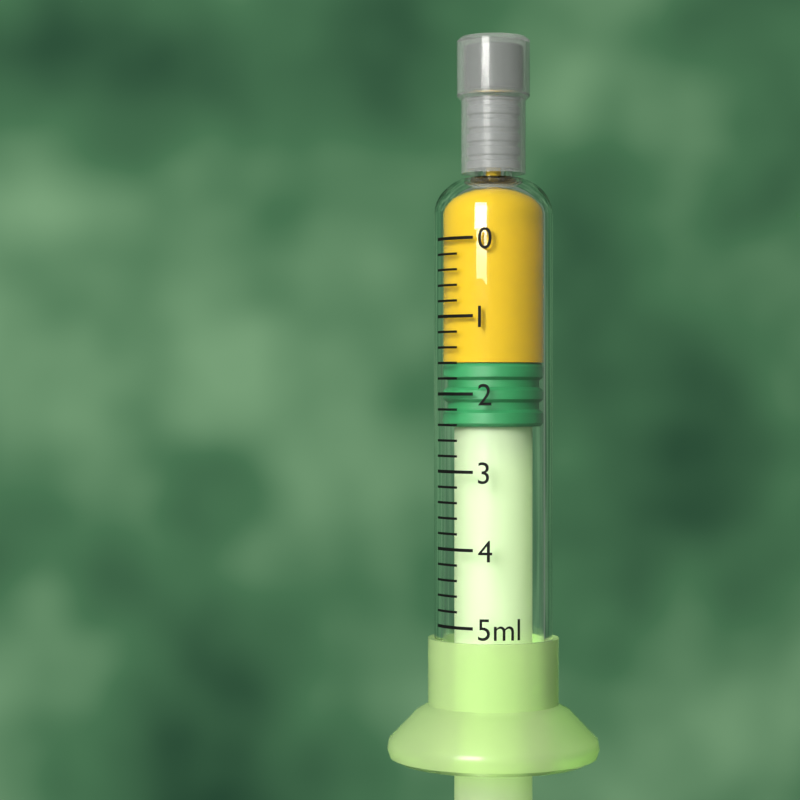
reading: 1.6 ml
